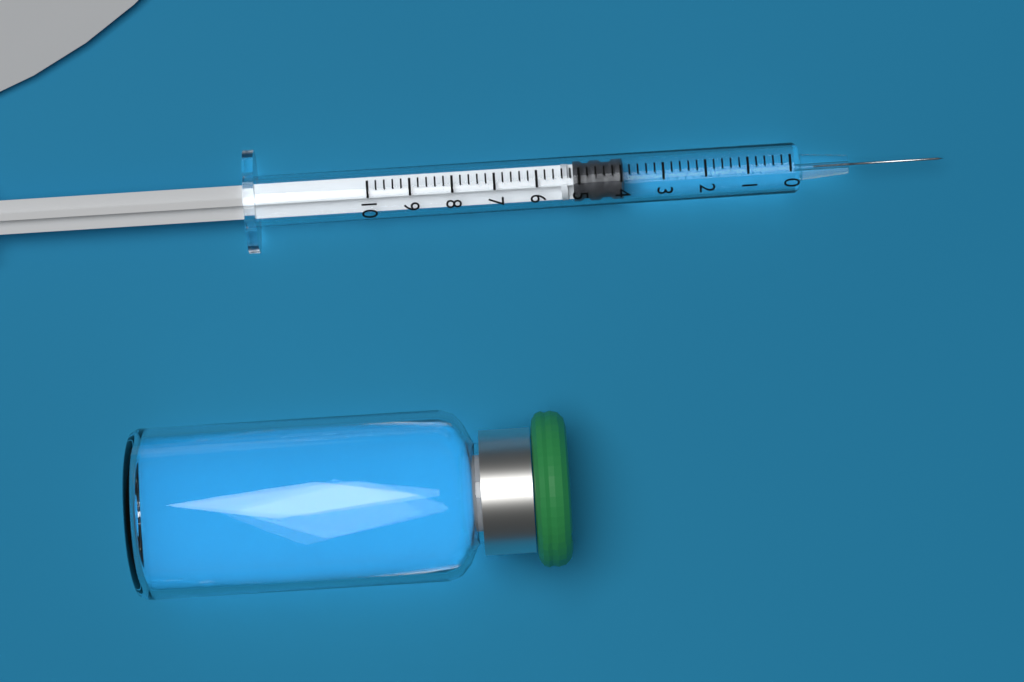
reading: 4.0 (no unit)
